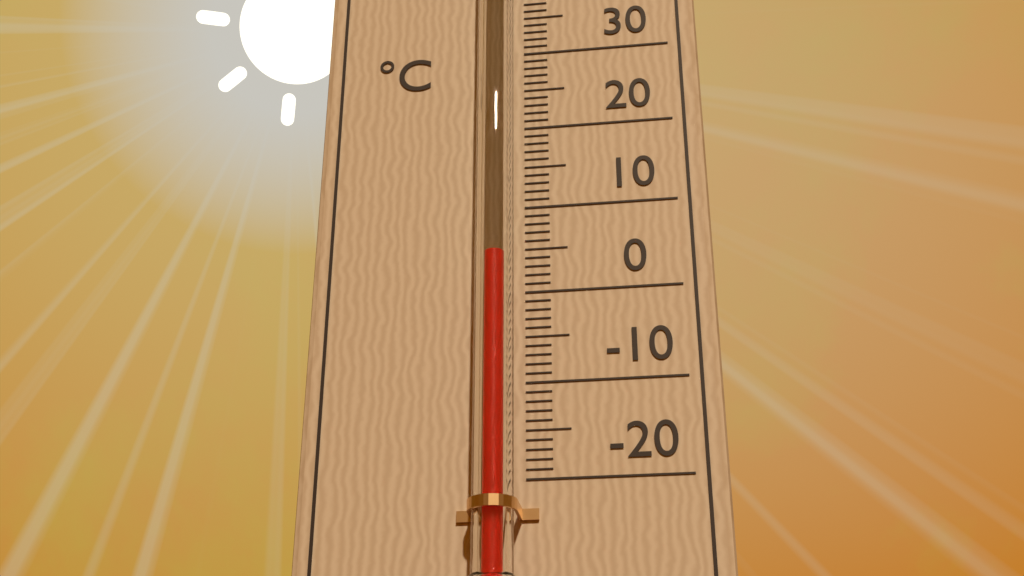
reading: 3 °C
